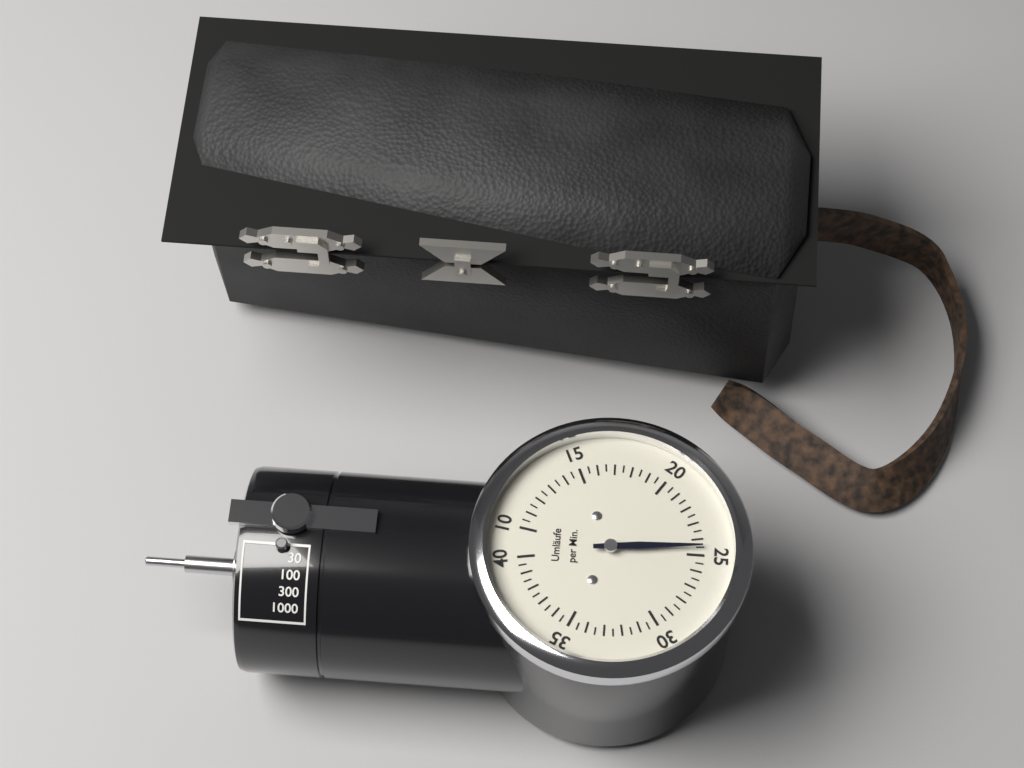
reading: 24.5 Umläufe per Min.
